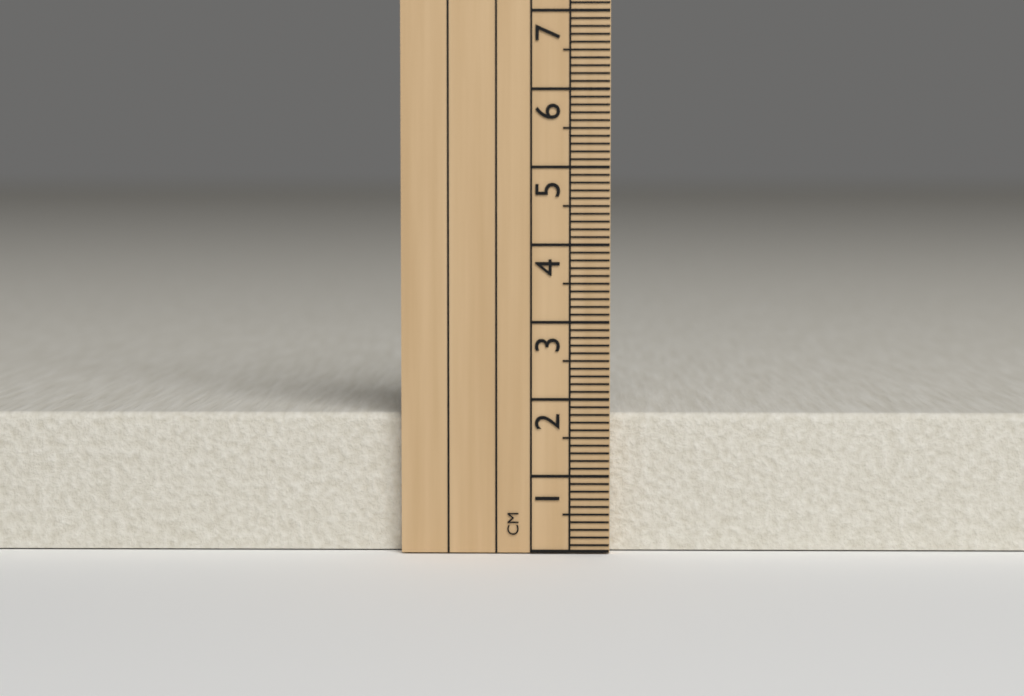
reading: 1.8 cm
